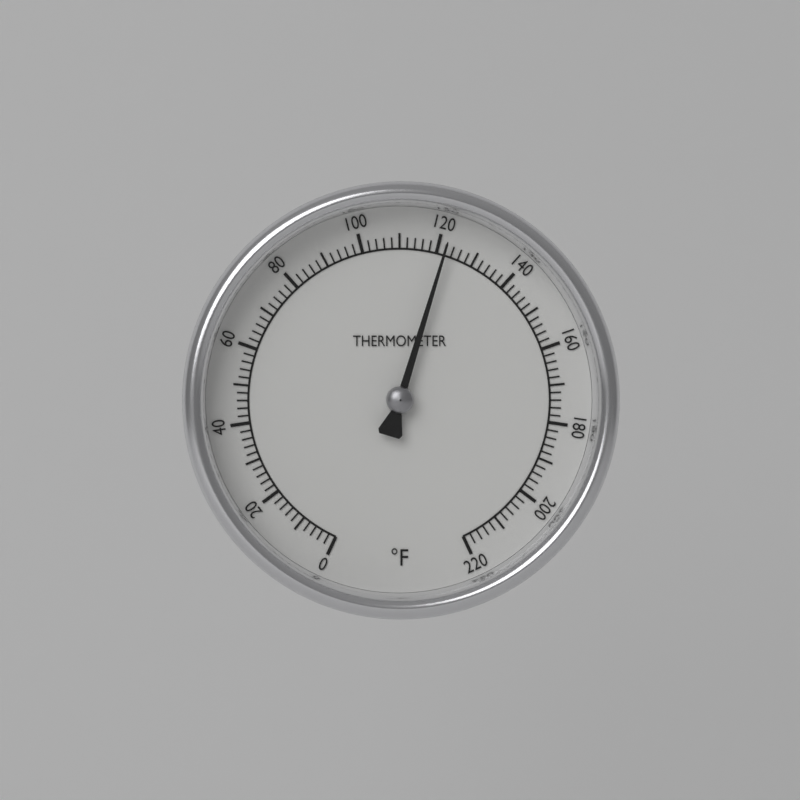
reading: 122 °F
